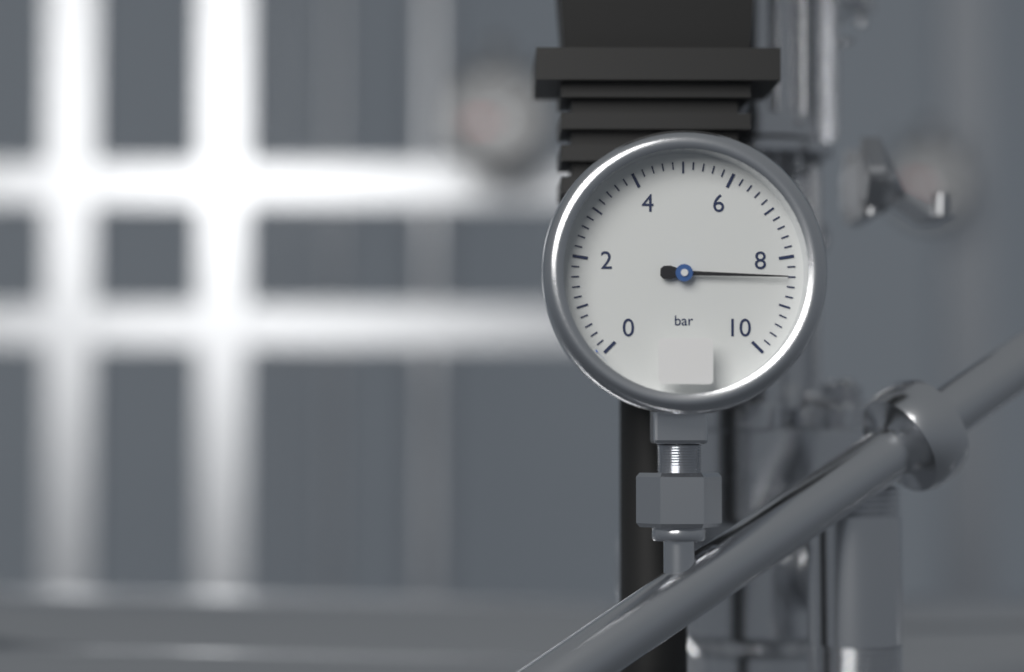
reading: 8.4 bar
